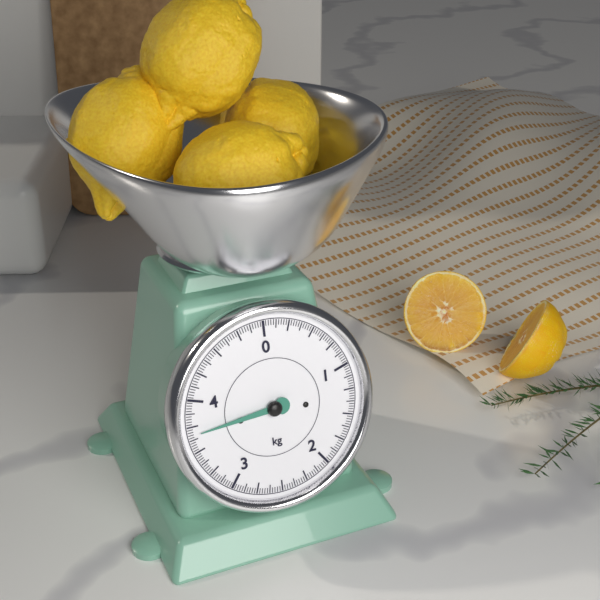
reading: 3.675 kg
